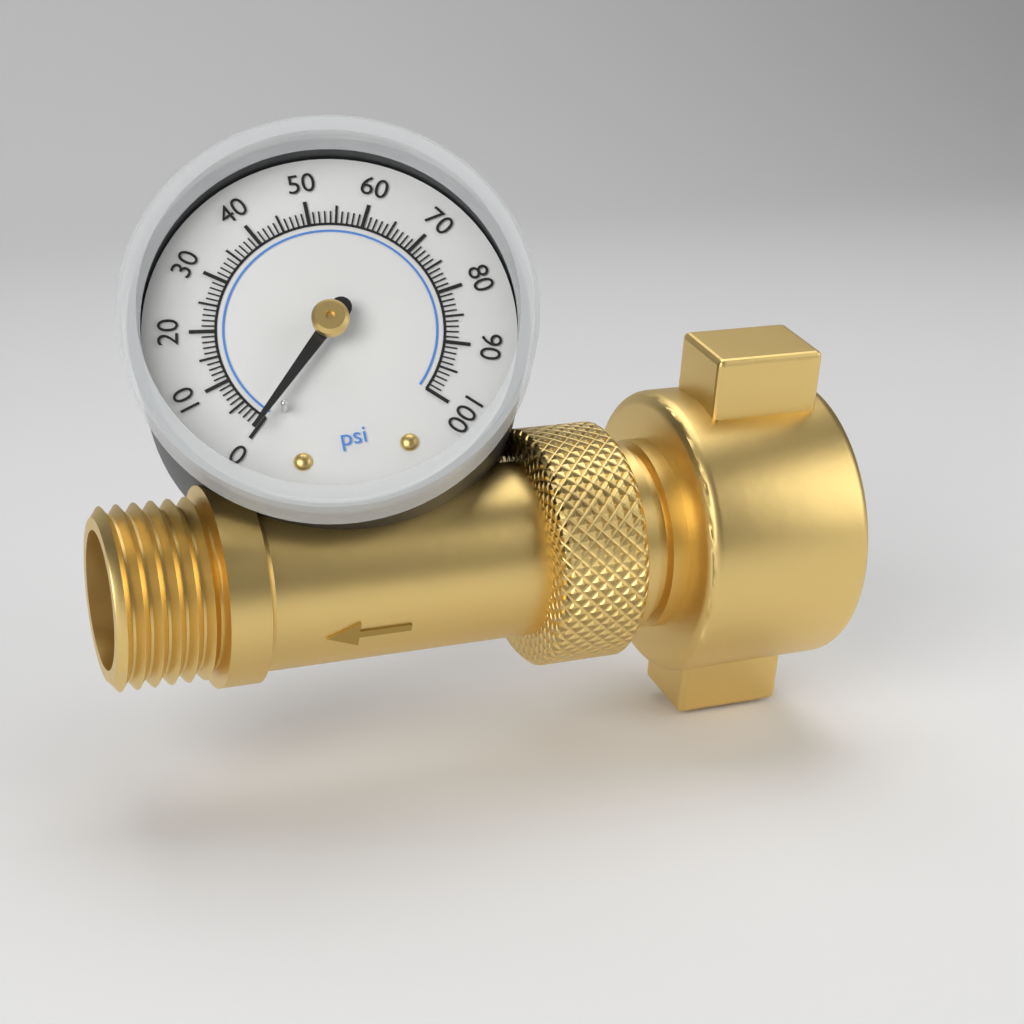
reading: 0 psi
